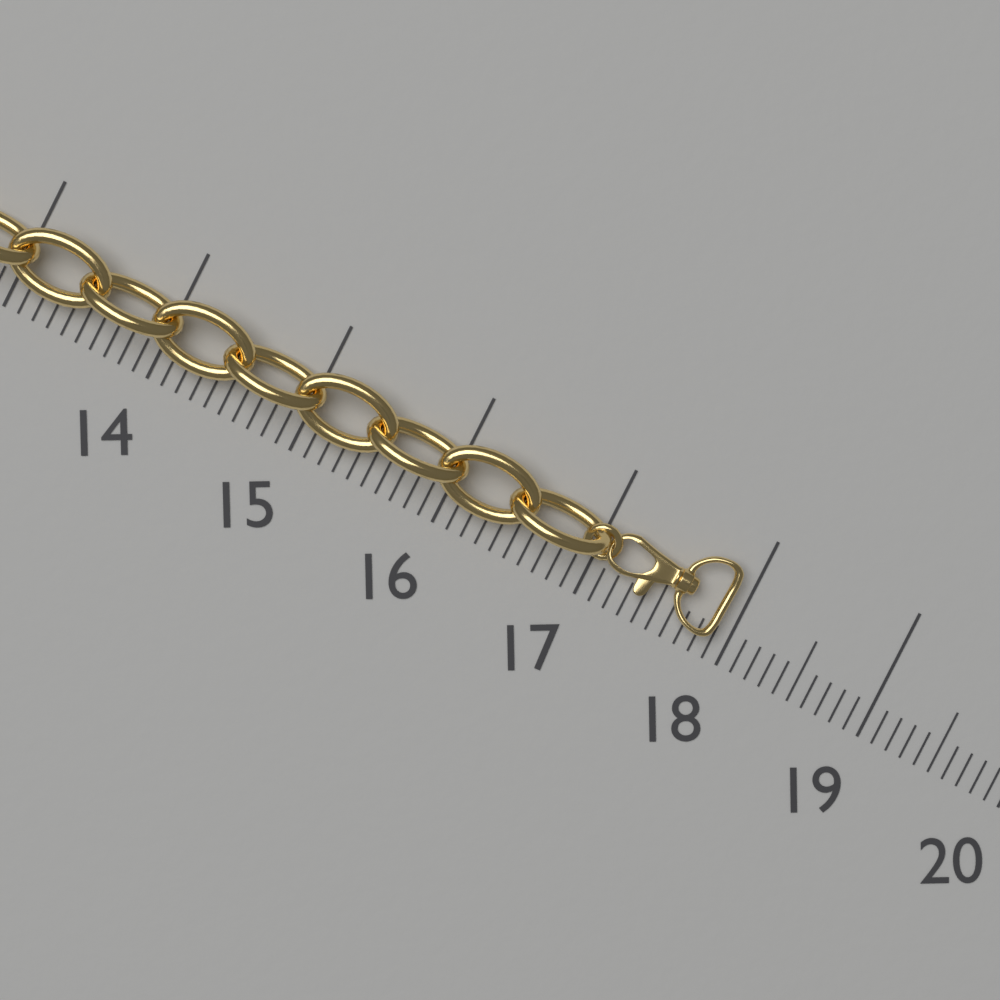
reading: 17.9 (no unit)
